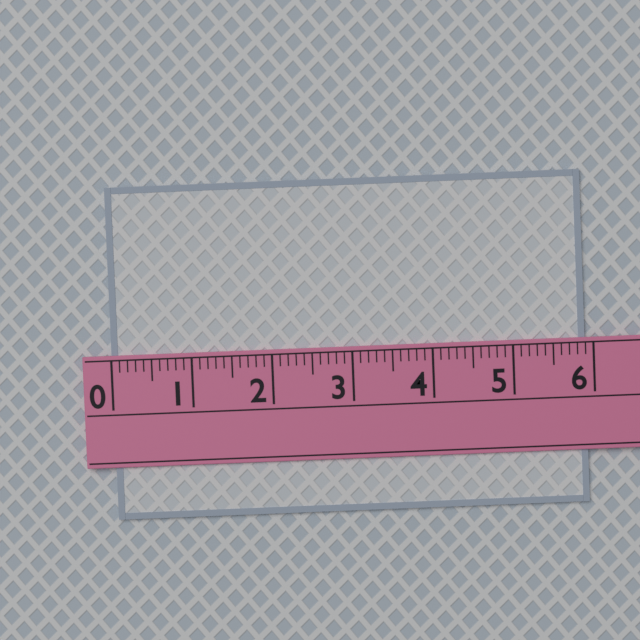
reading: 5.9 (no unit)
